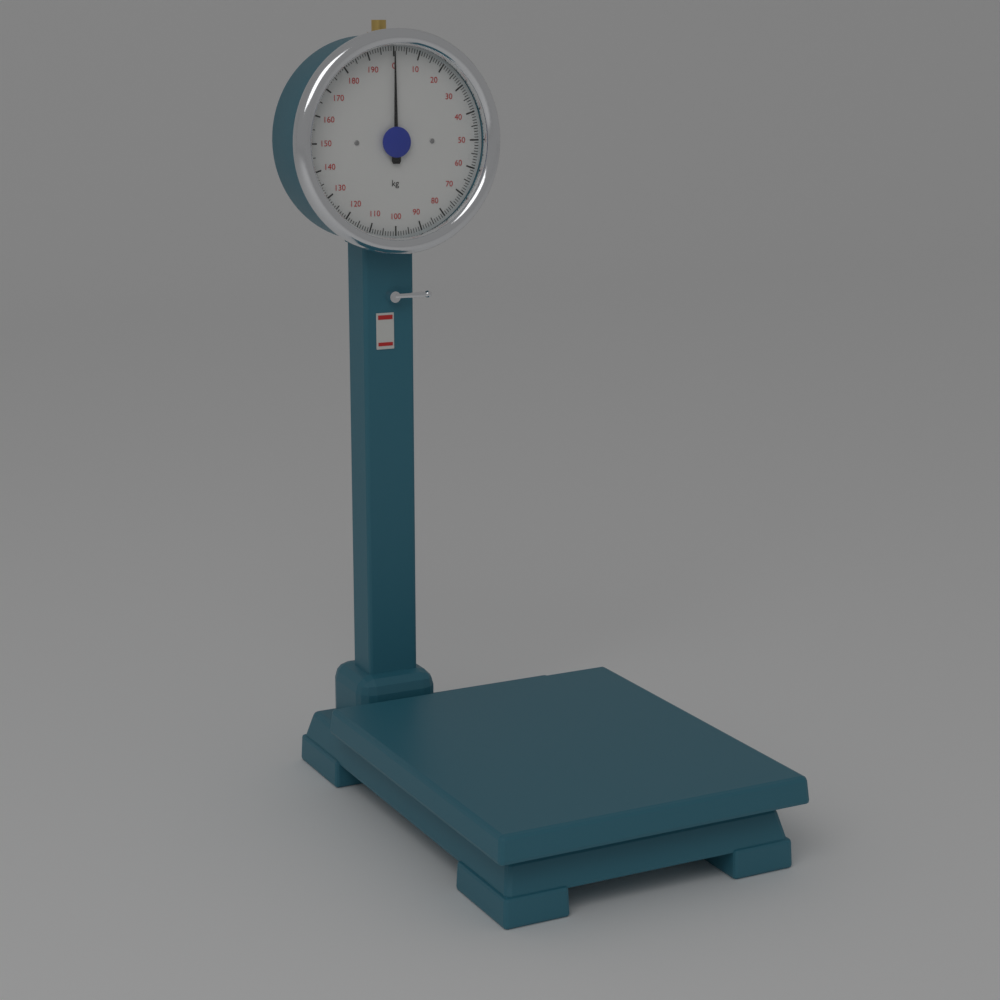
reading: 0 kg
